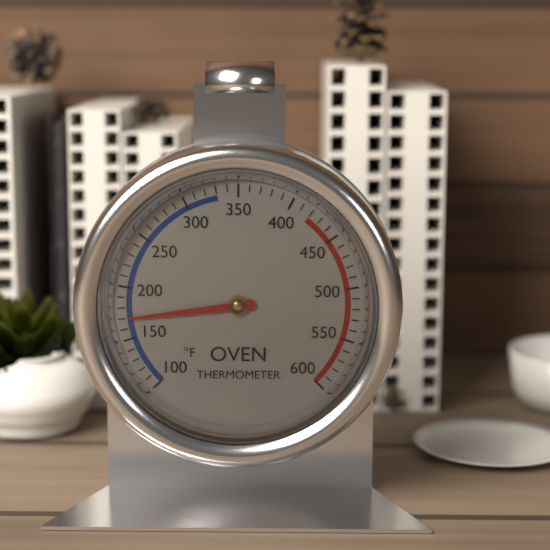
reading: 170 °F
